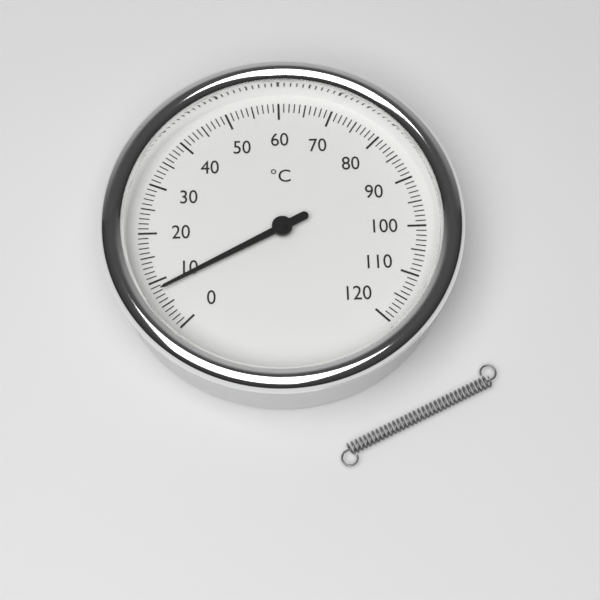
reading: 8 °C
